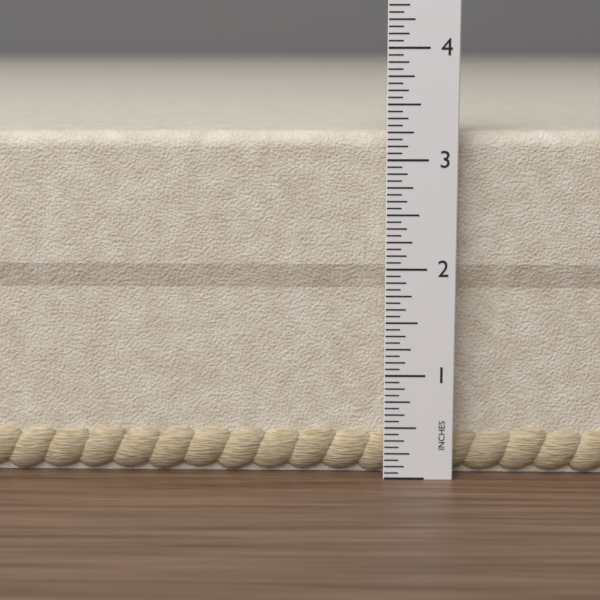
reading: 3.2500 in
